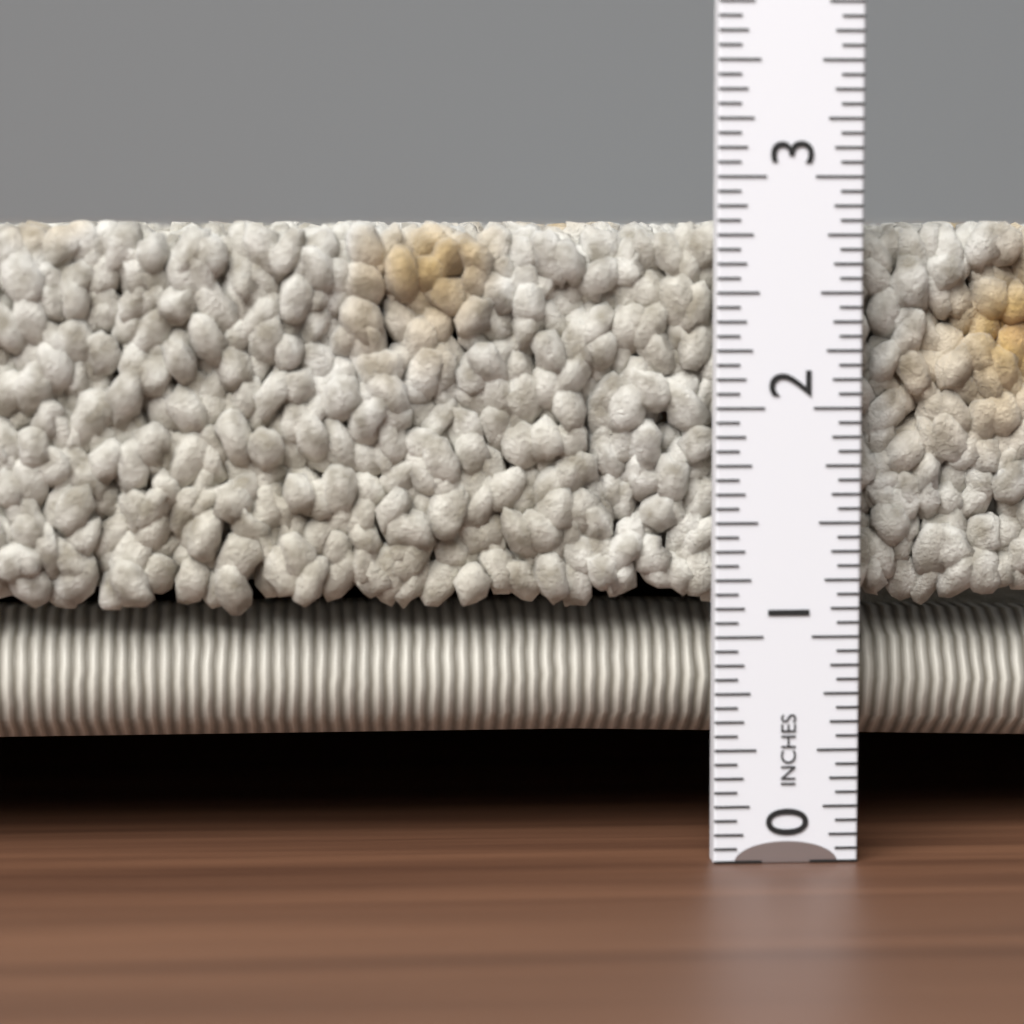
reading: 2.8125 in
